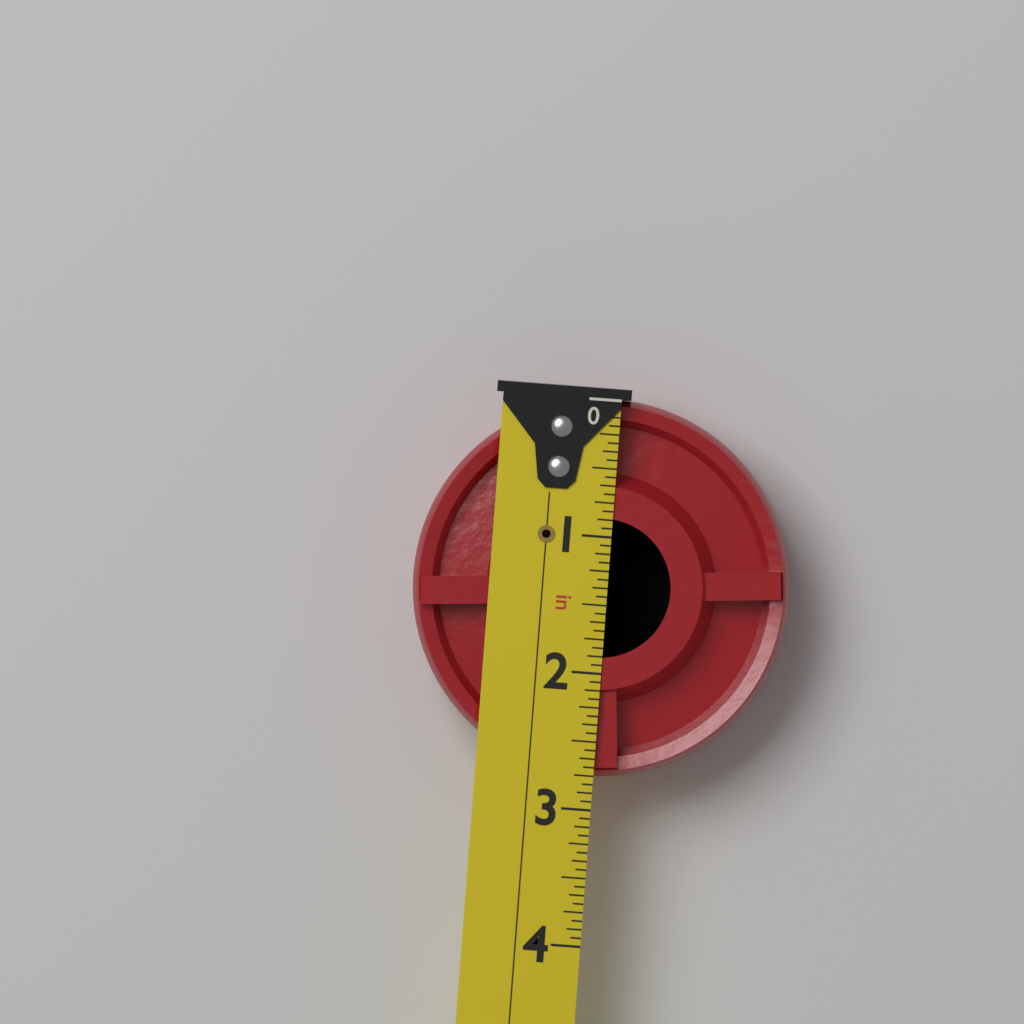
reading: 2.7500 in
